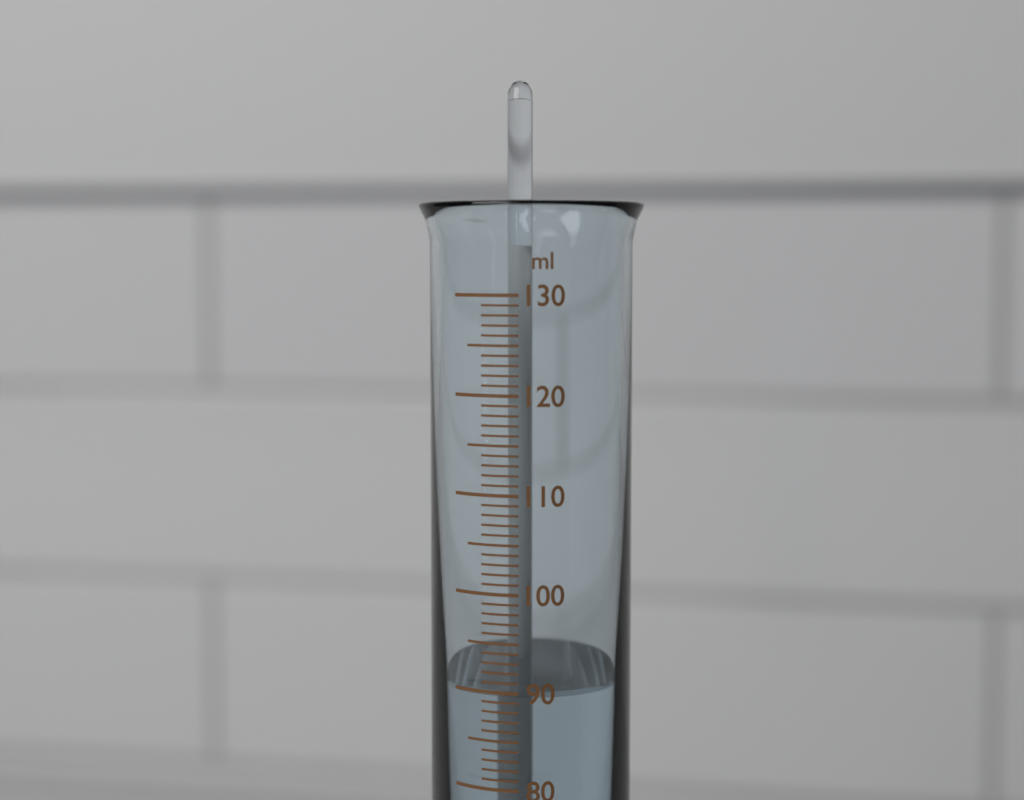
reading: 90 ml
